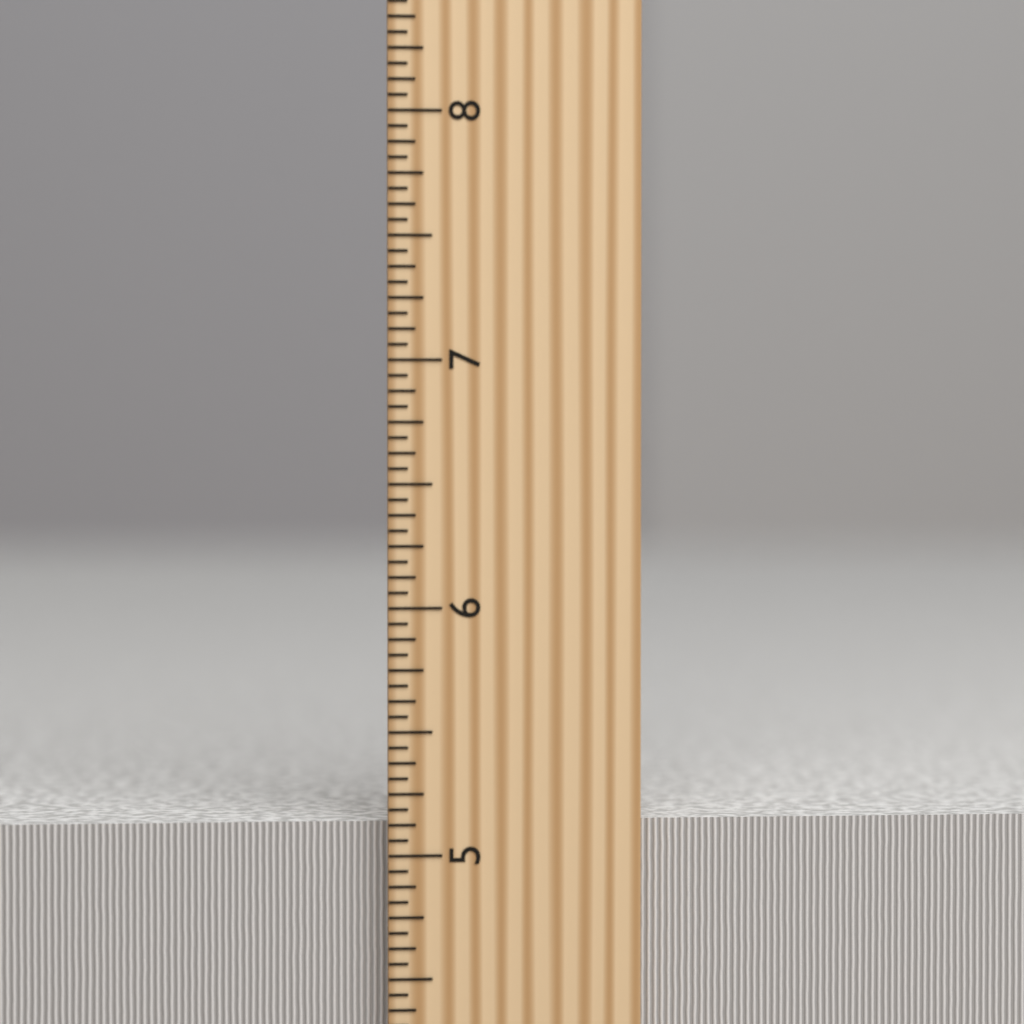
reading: 5.1250 inch
